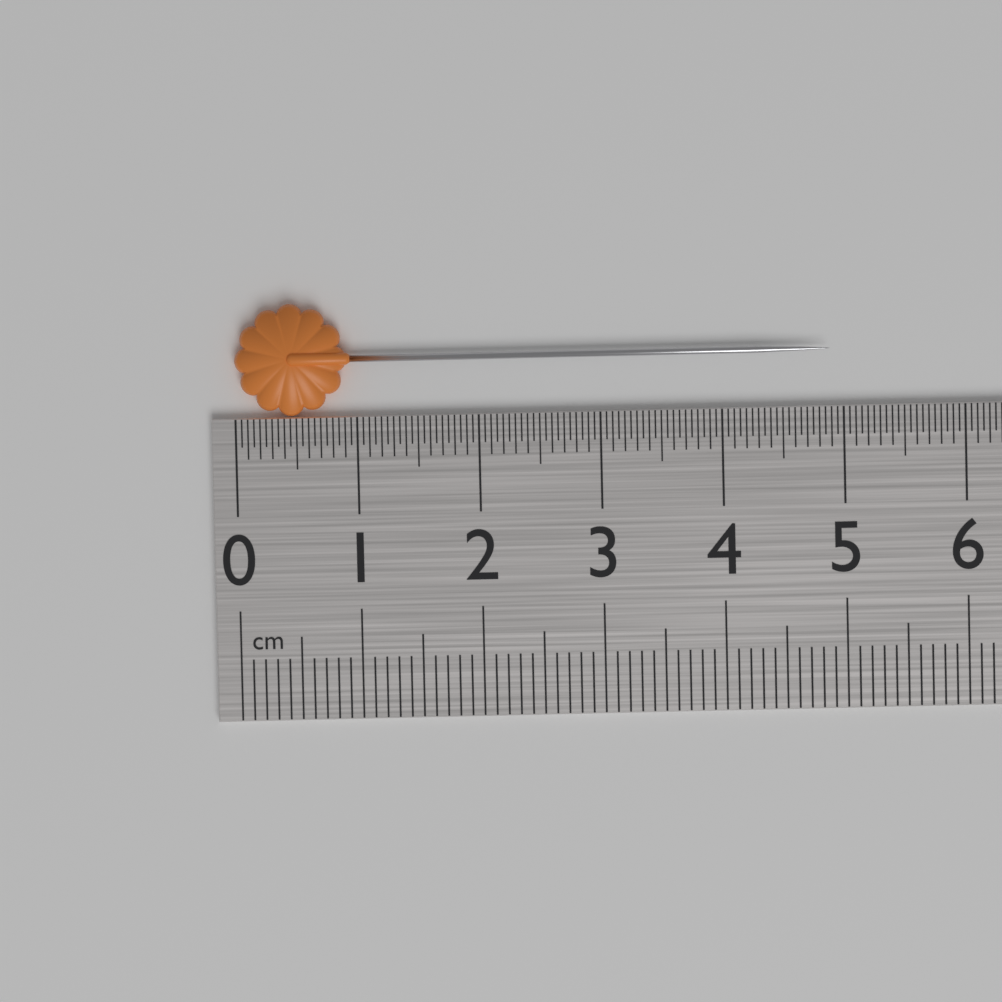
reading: 4.90 cm
